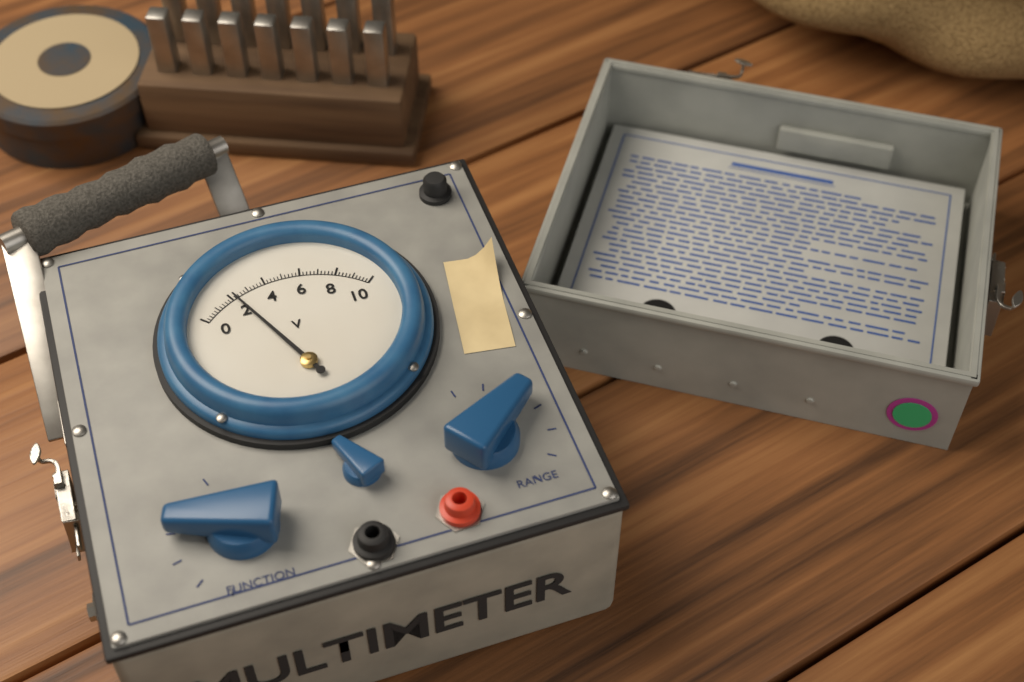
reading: 2.2 V
